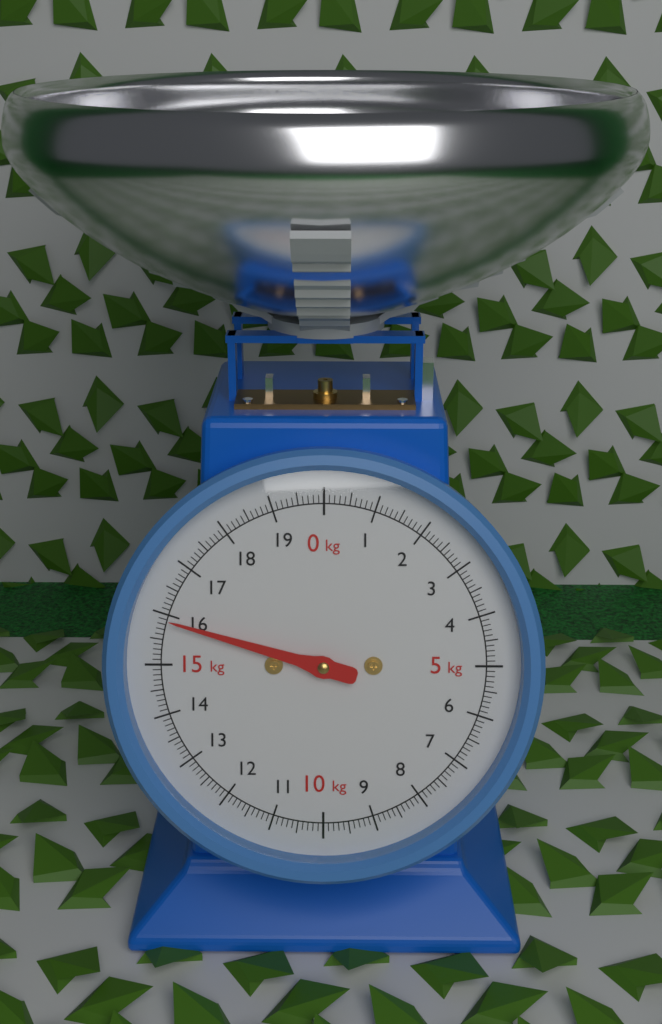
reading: 15.9 kg
